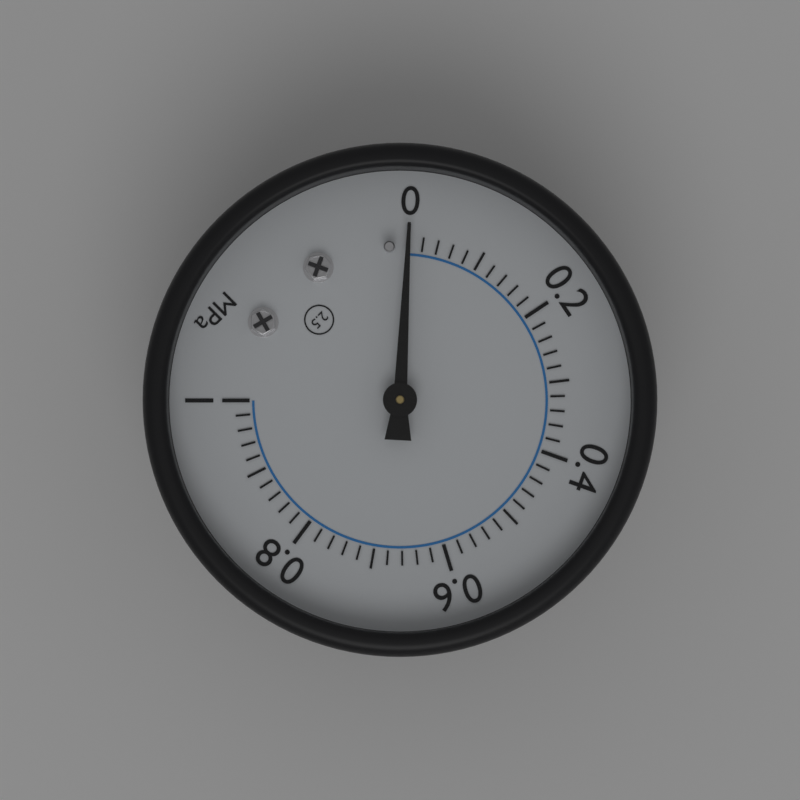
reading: 0.00 MPa
